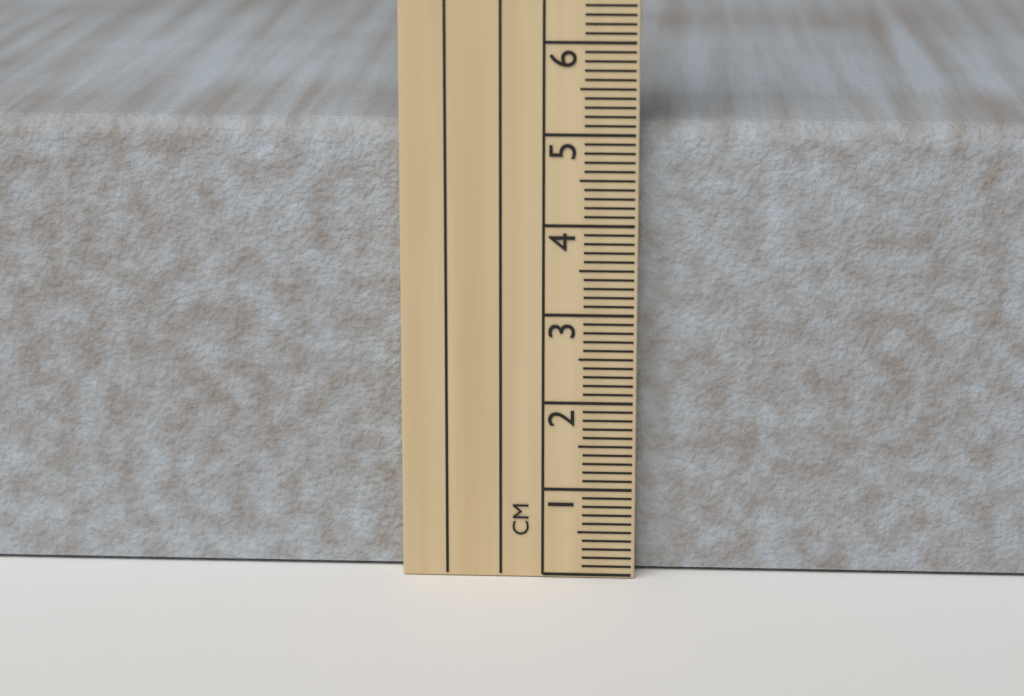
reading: 5.1 cm
